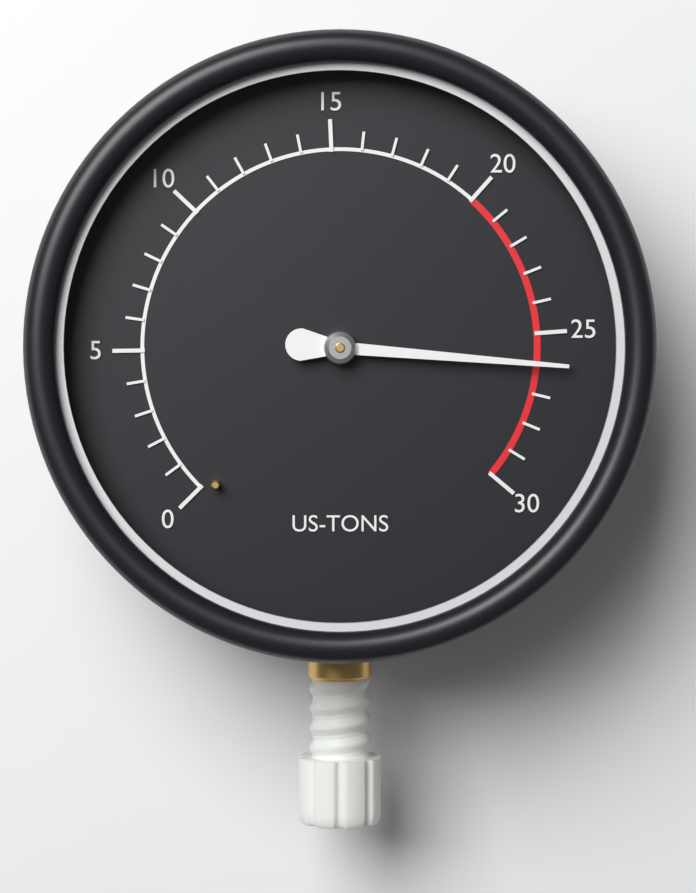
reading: 26 US-TONS
